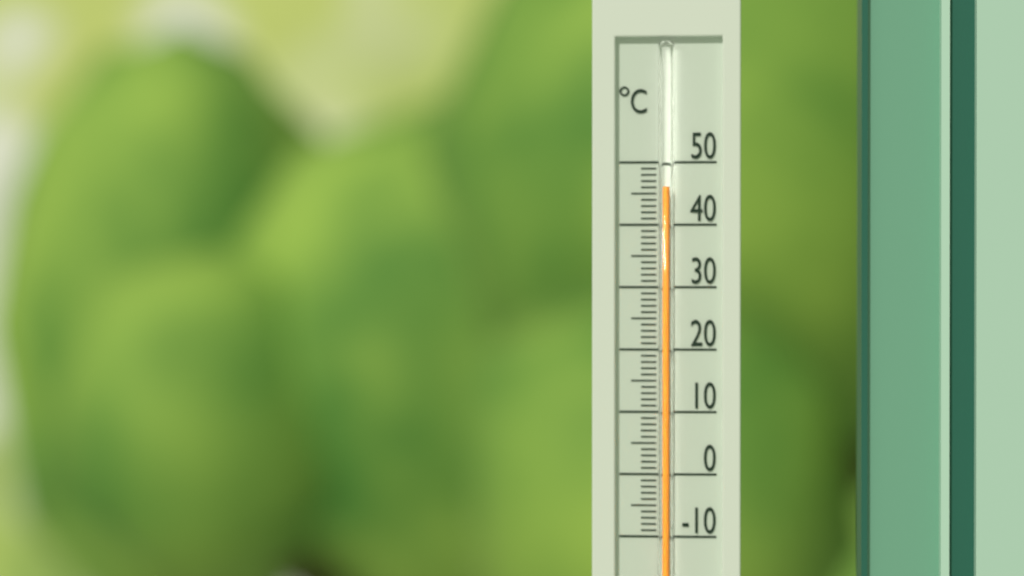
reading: 46 °C
